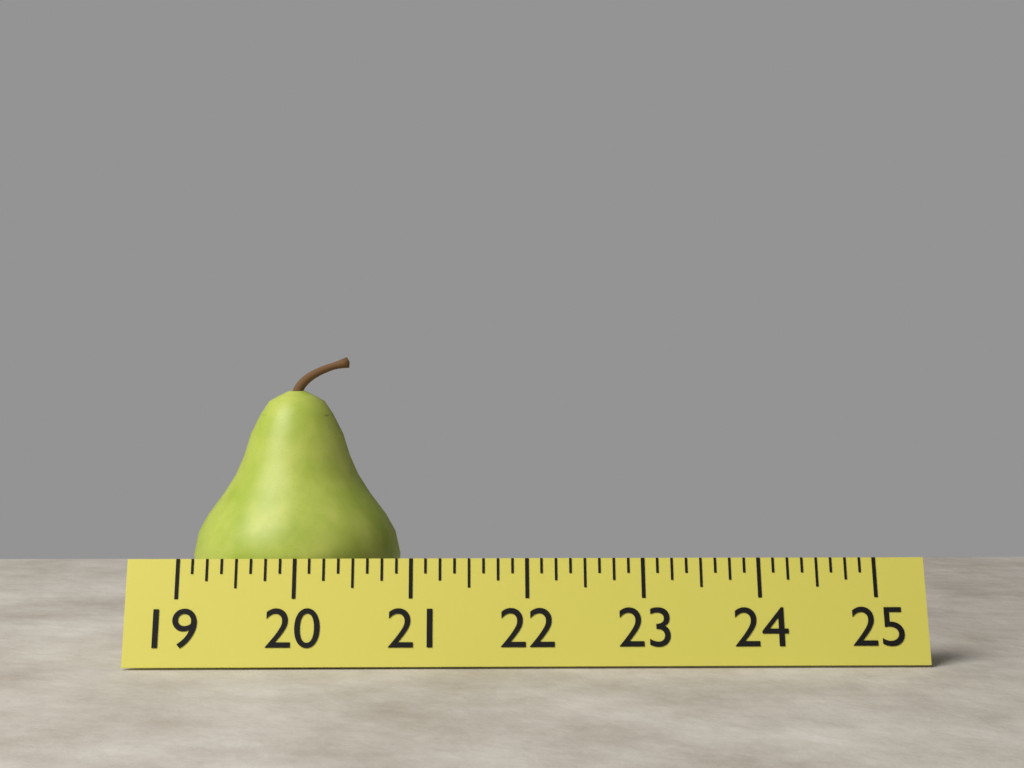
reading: 20.875 (no unit)
